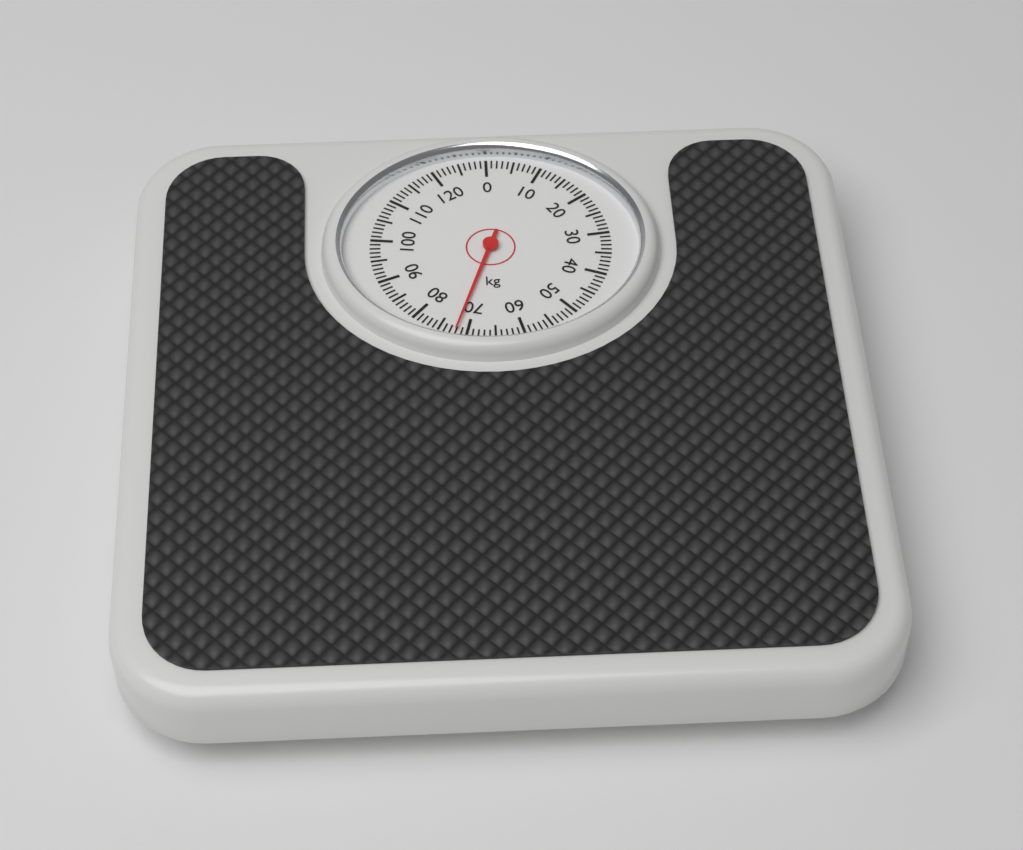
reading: 72 kg
